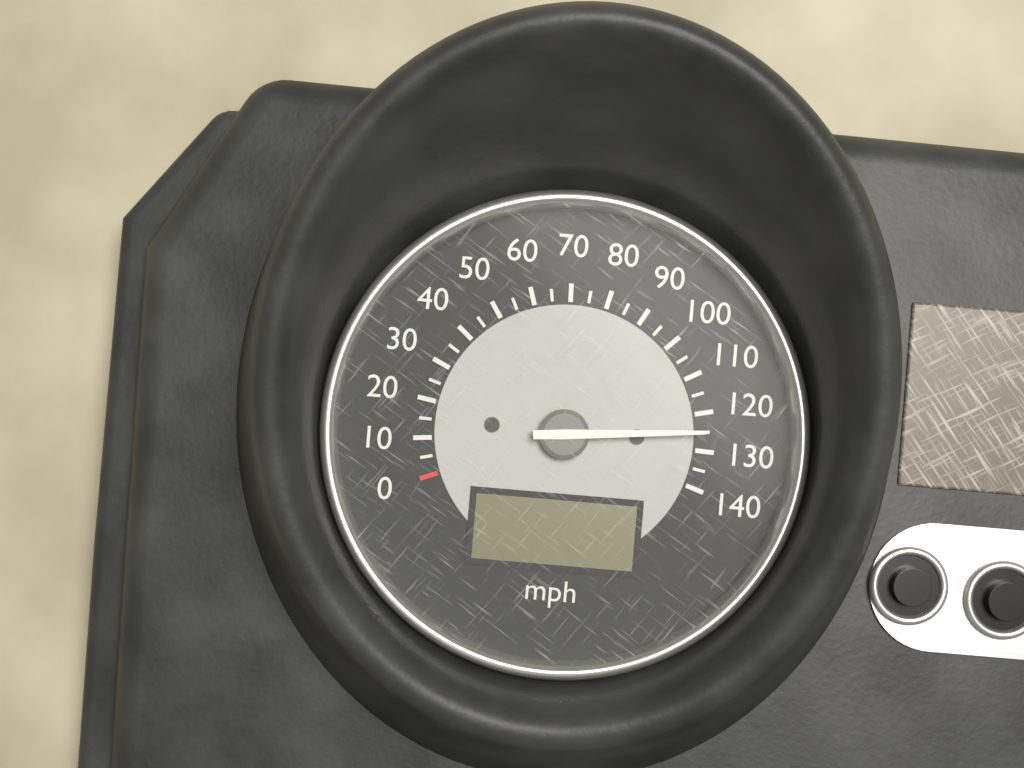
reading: 125 mph
